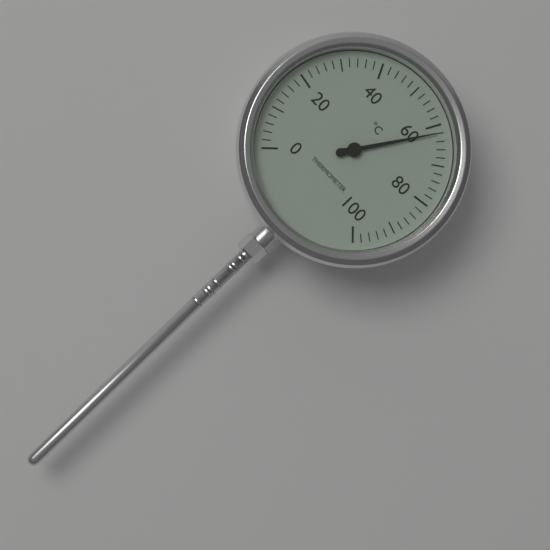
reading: 62 °C
